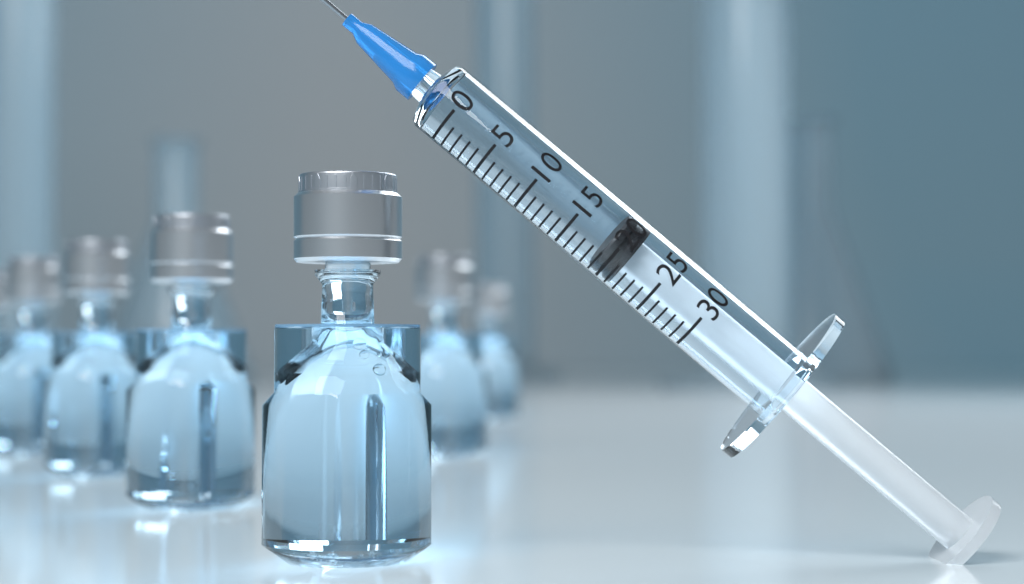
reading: 19 (no unit)
